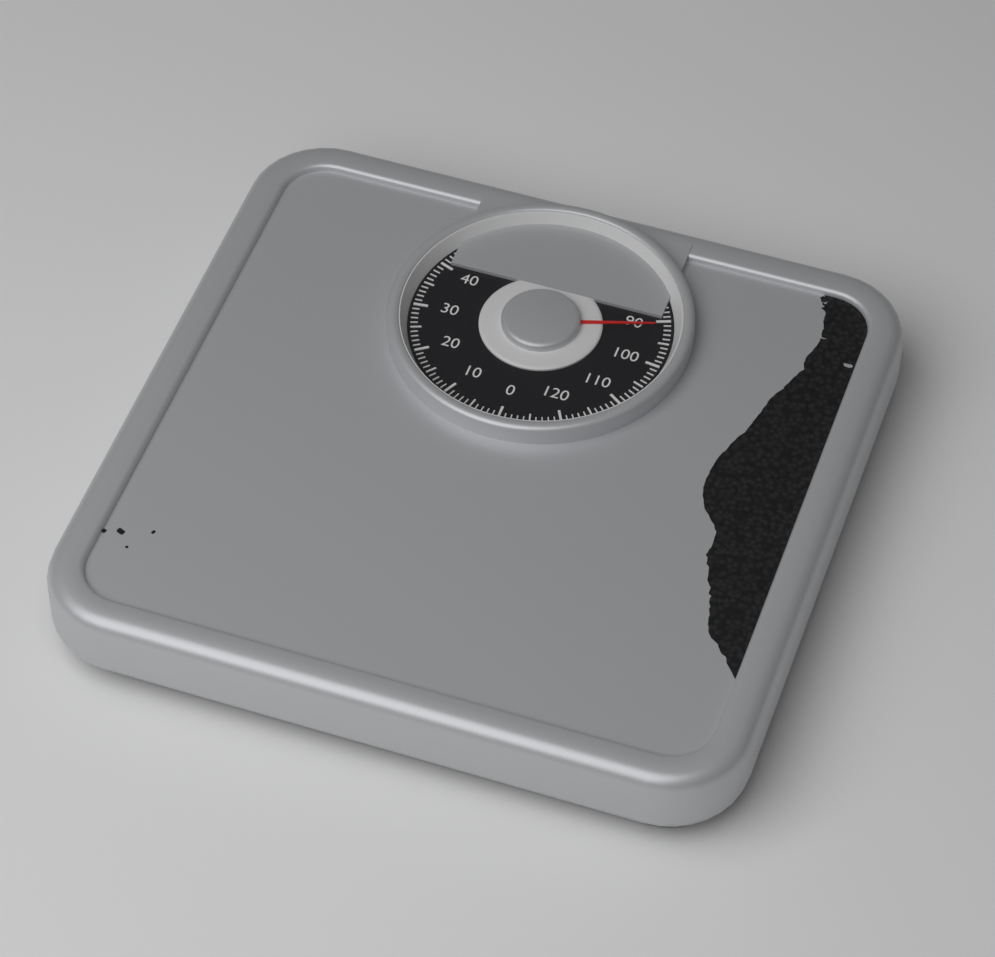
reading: 91 kg
